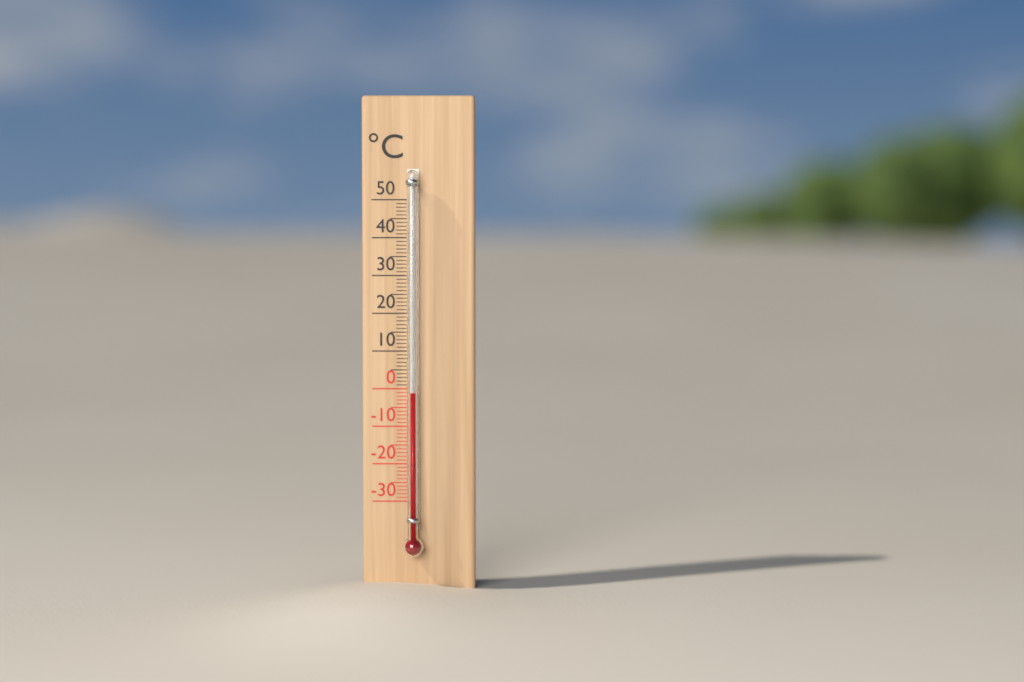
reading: -1 °C
